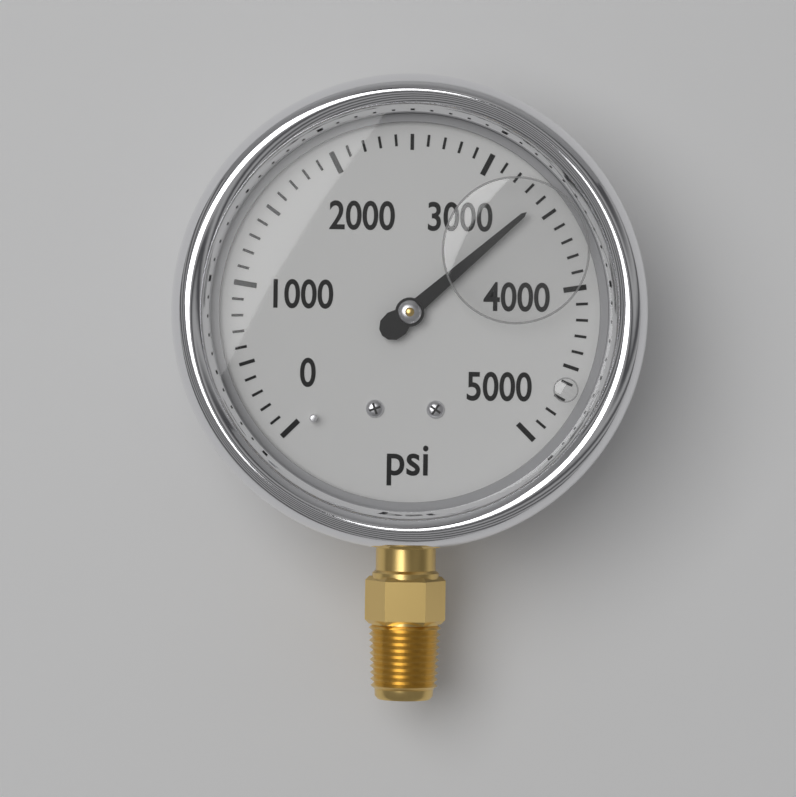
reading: 3400 psi
